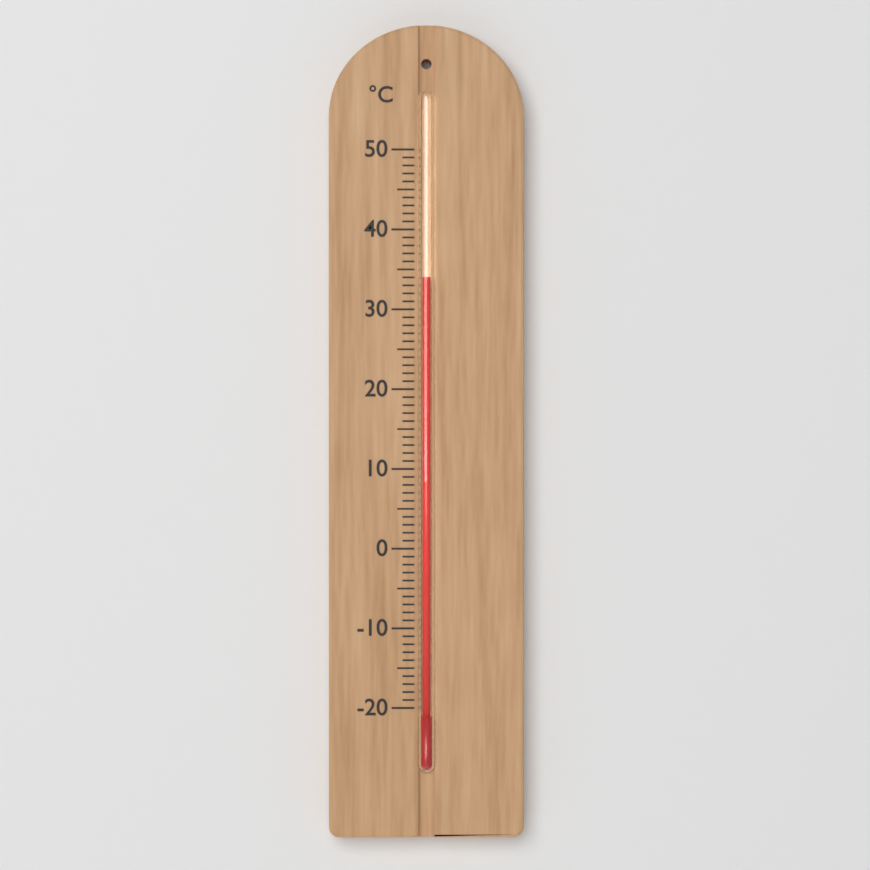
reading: 34 °C
